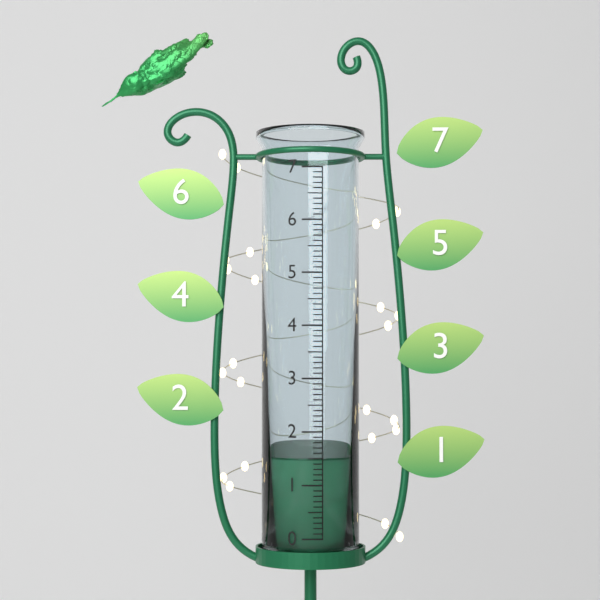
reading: 1.5 (no unit)
